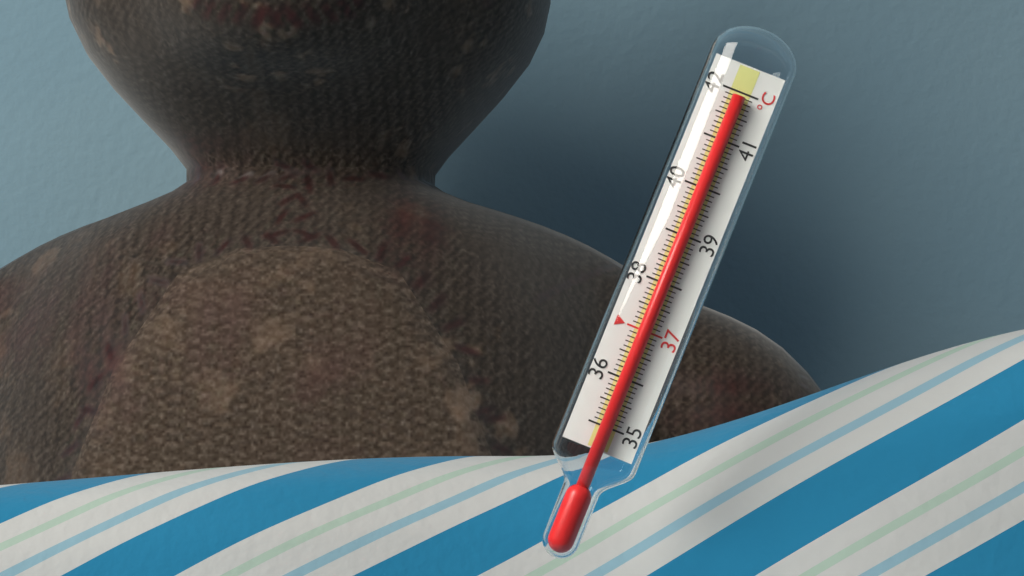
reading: 41.9 °C
